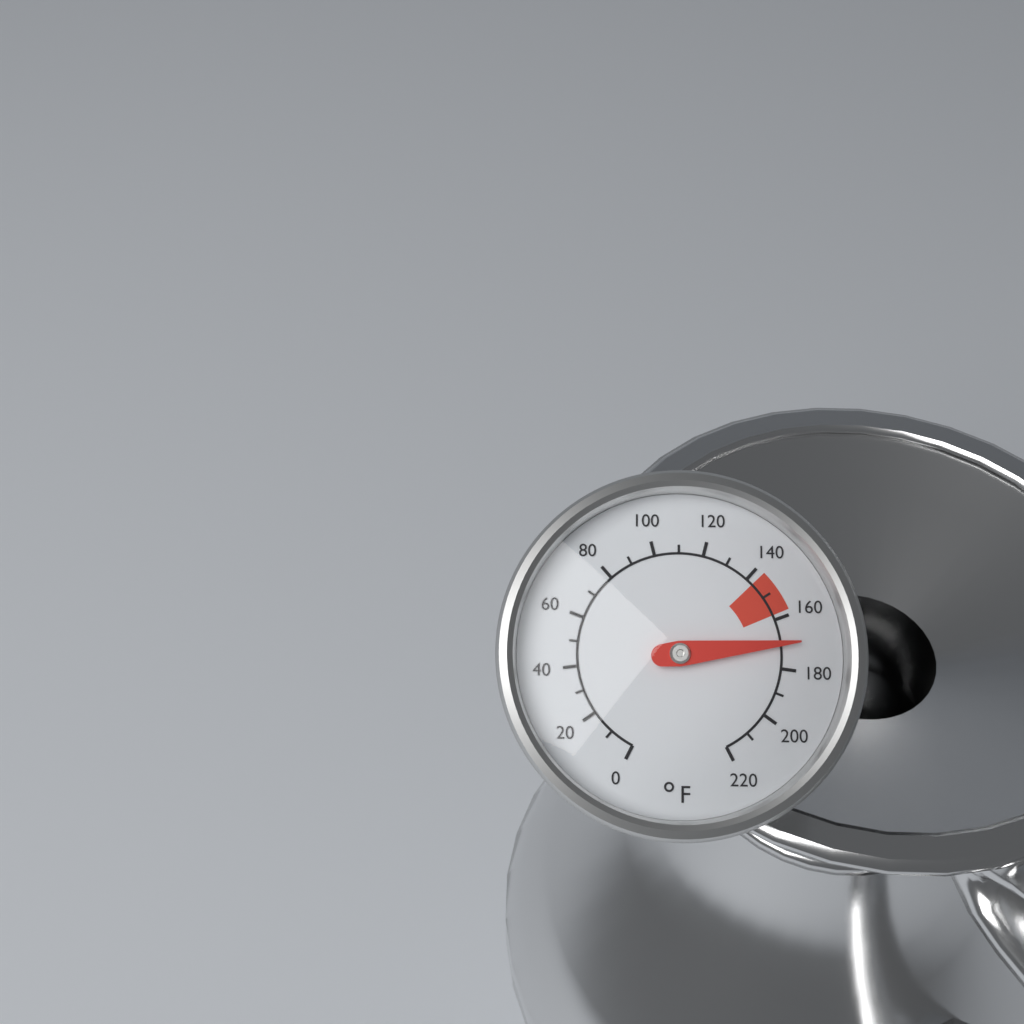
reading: 170 °F
